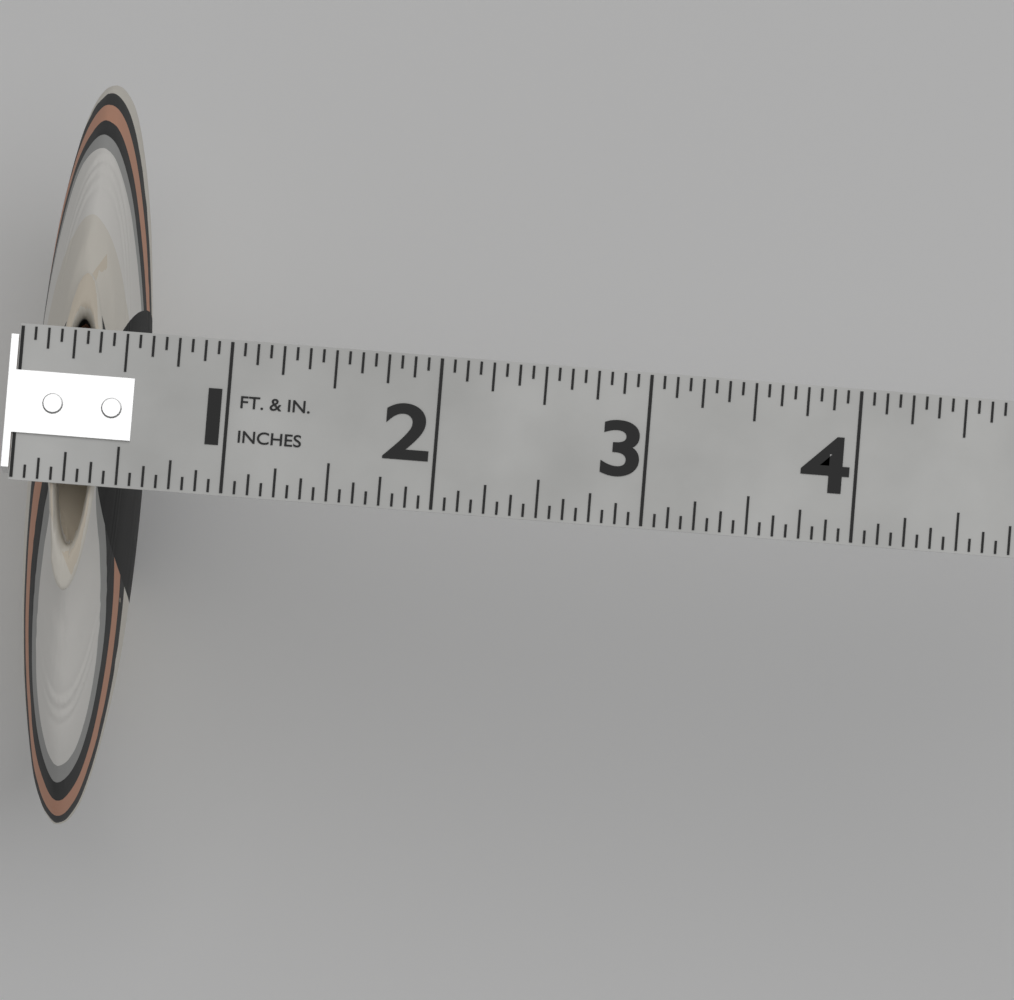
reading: 0.5625 in
